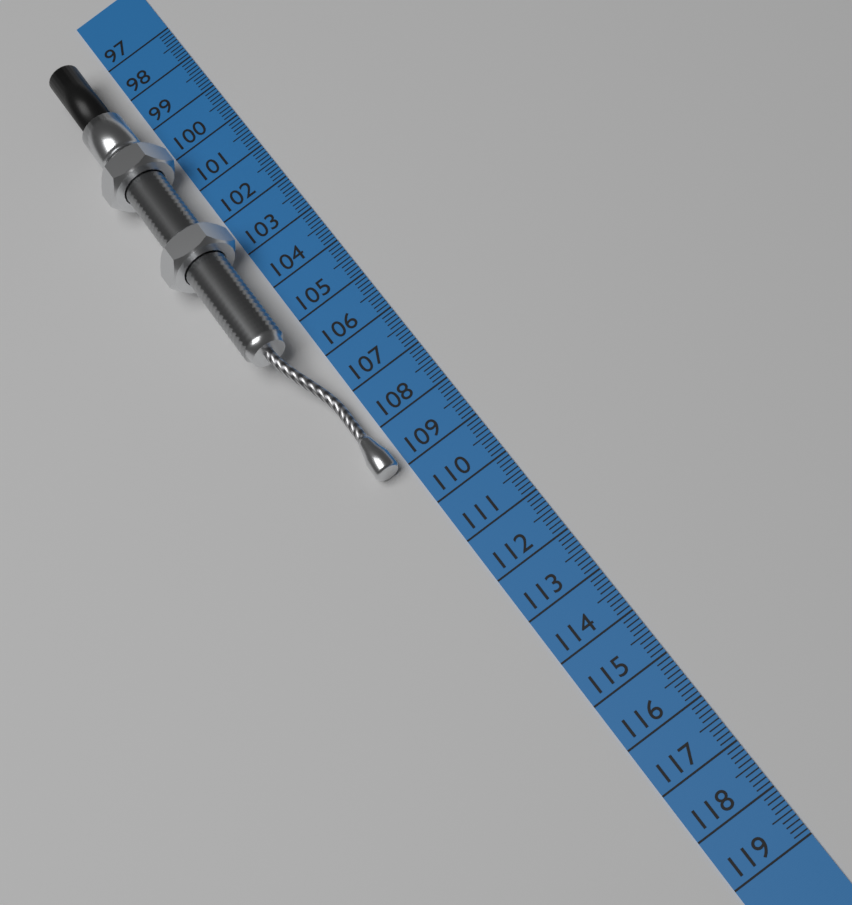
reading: 109.0 cm
